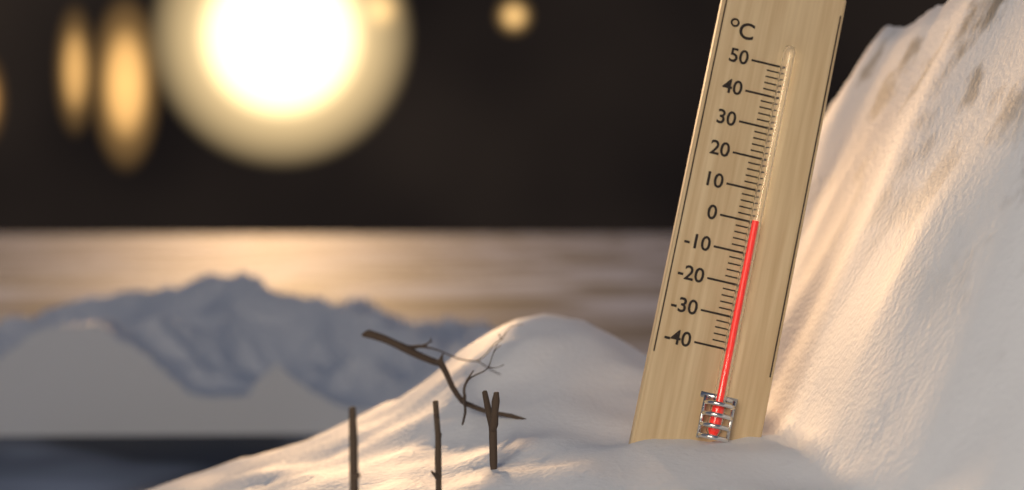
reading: 0 °C
